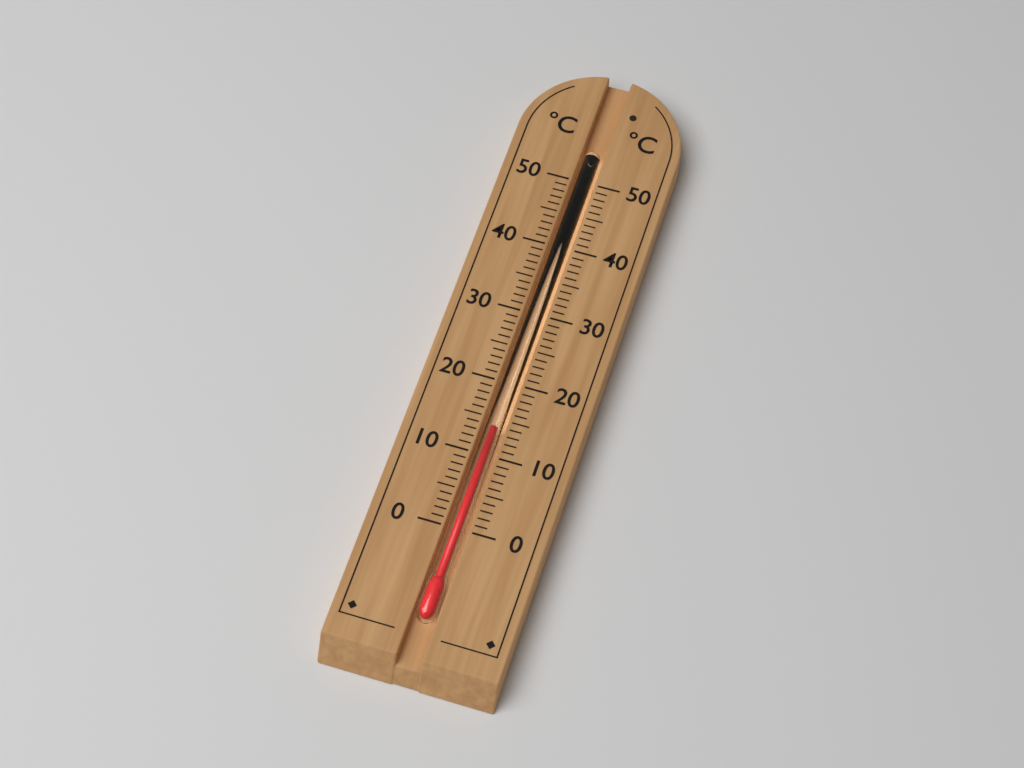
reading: 14 °C
